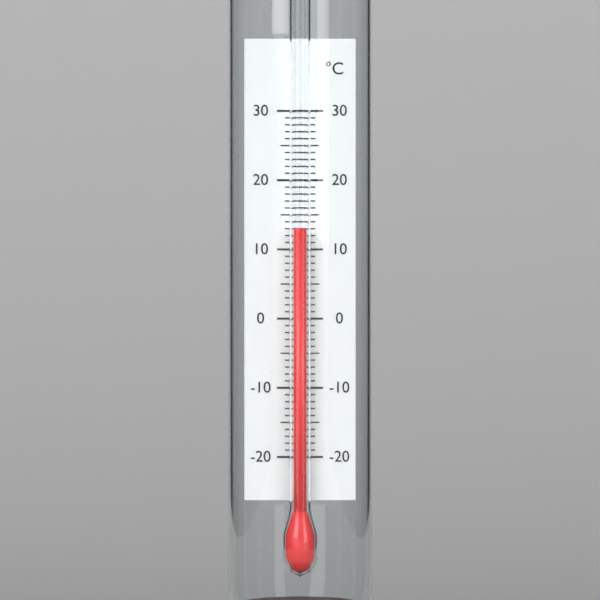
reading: 13 °C
